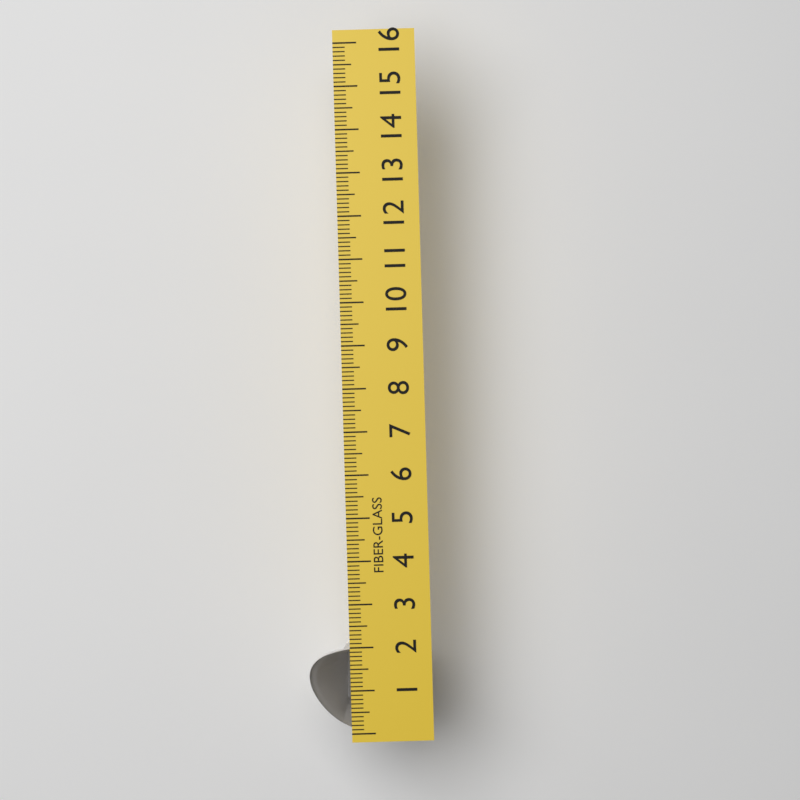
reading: 2.0 (no unit)
